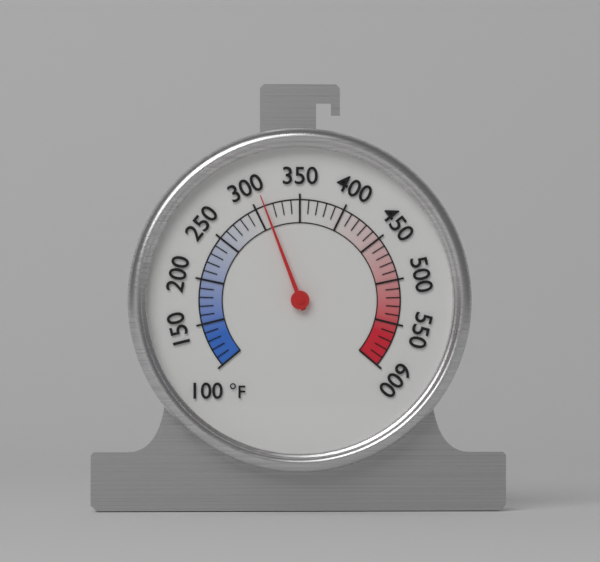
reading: 310 °F
